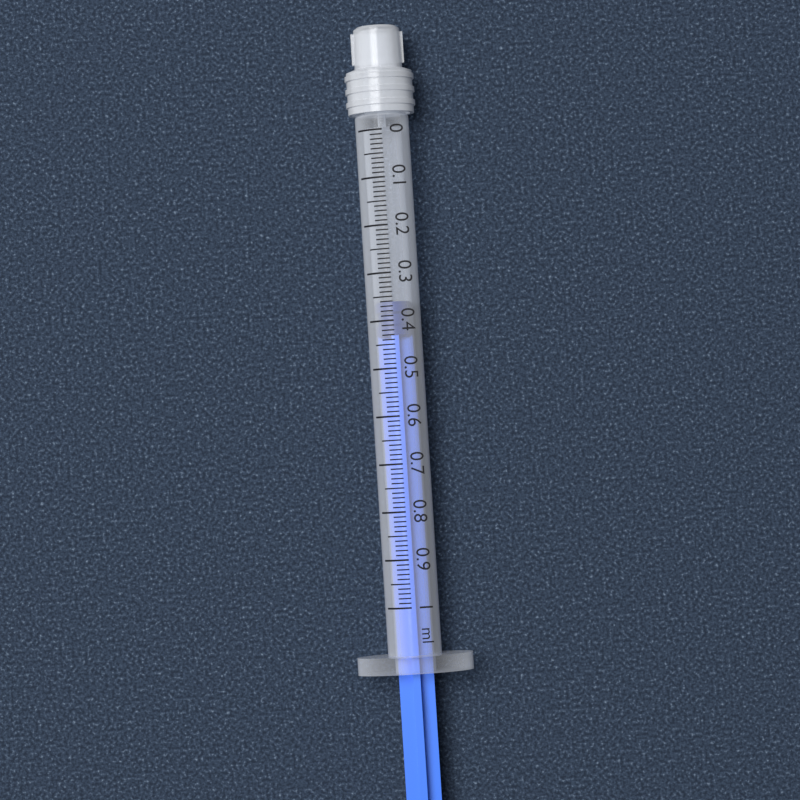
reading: 0.36 ml
